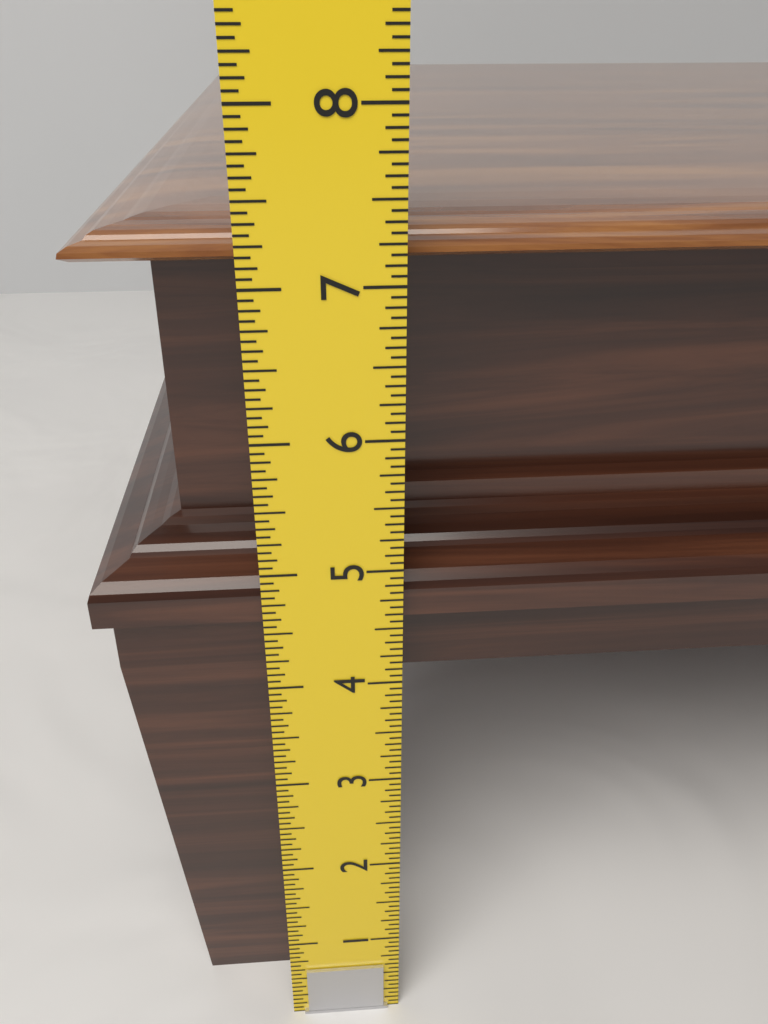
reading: 7.3125 in
